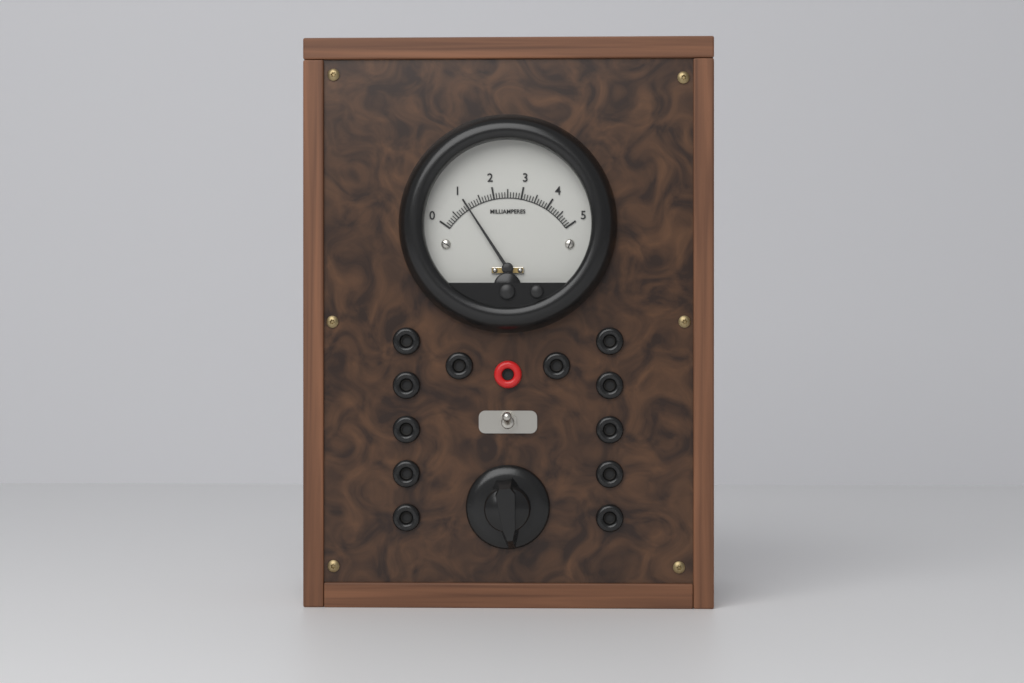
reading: 1.0 mA
